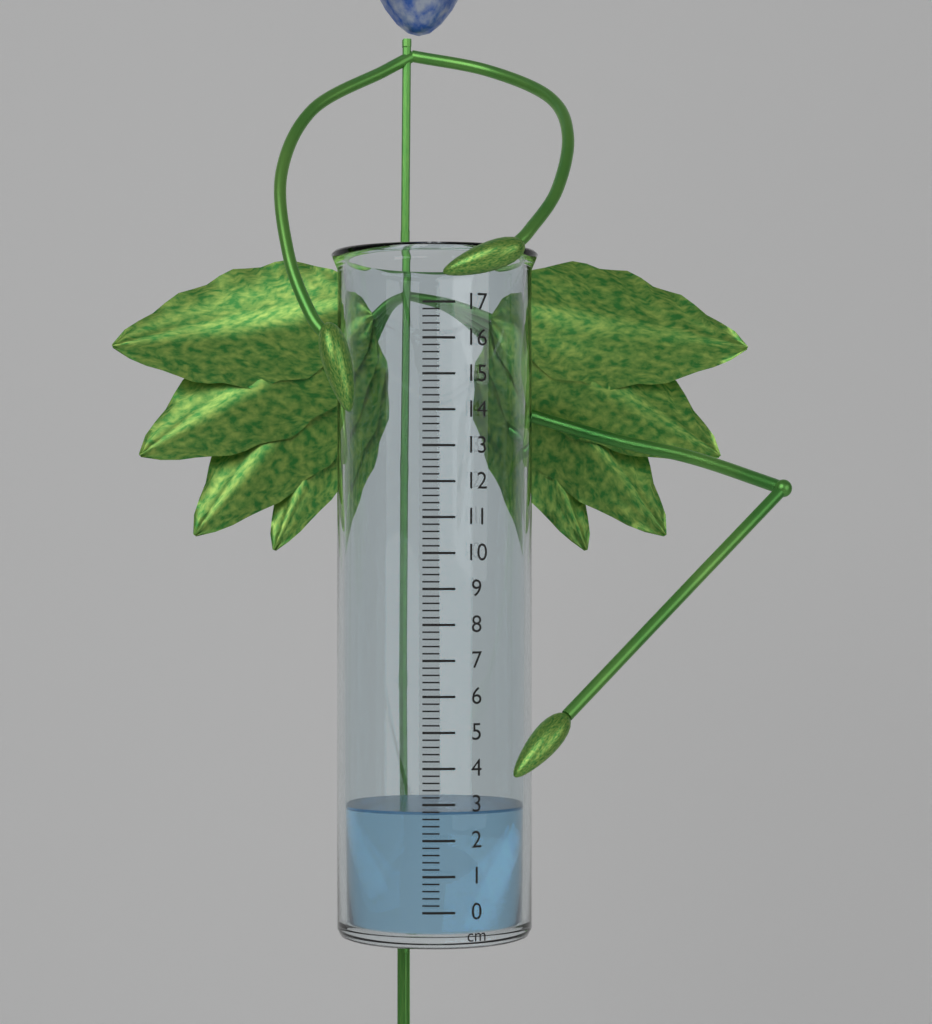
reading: 2.8 cm
